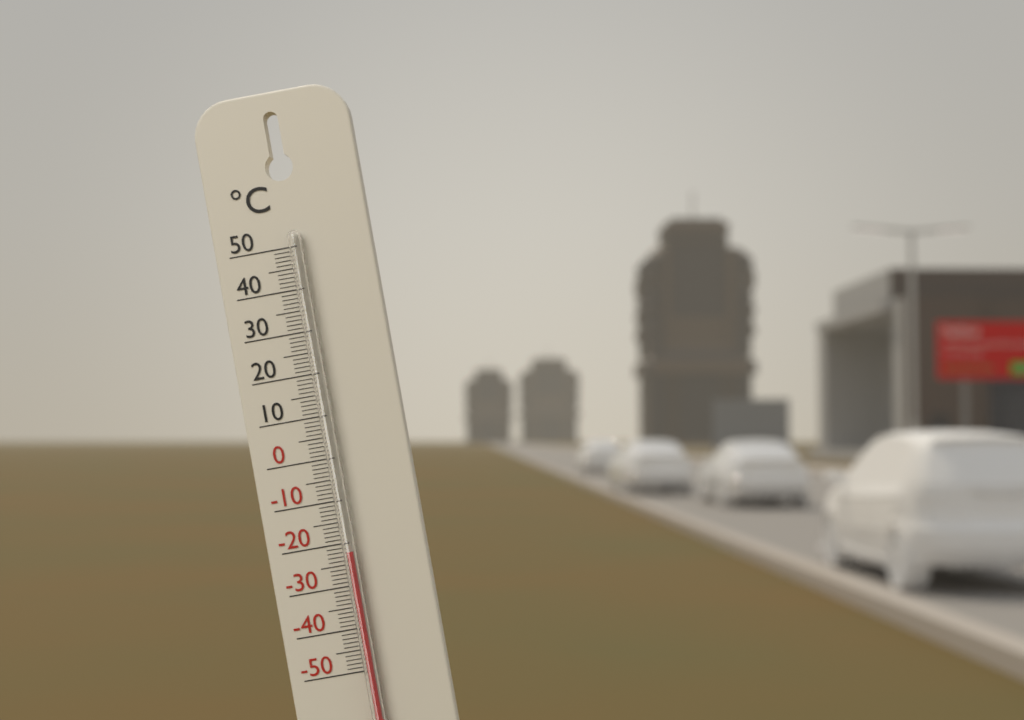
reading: -22 °C
